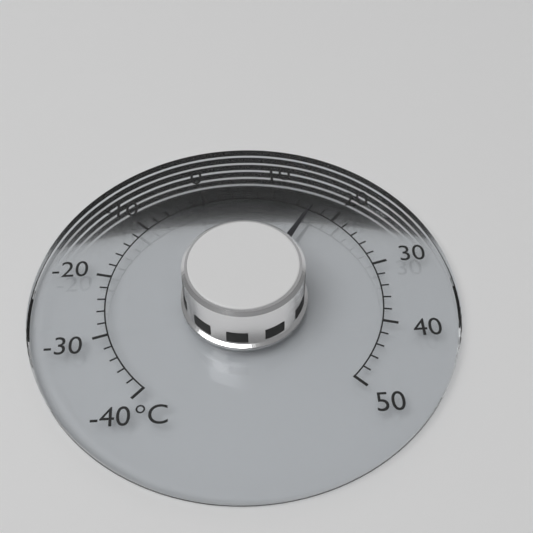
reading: 16 °C
